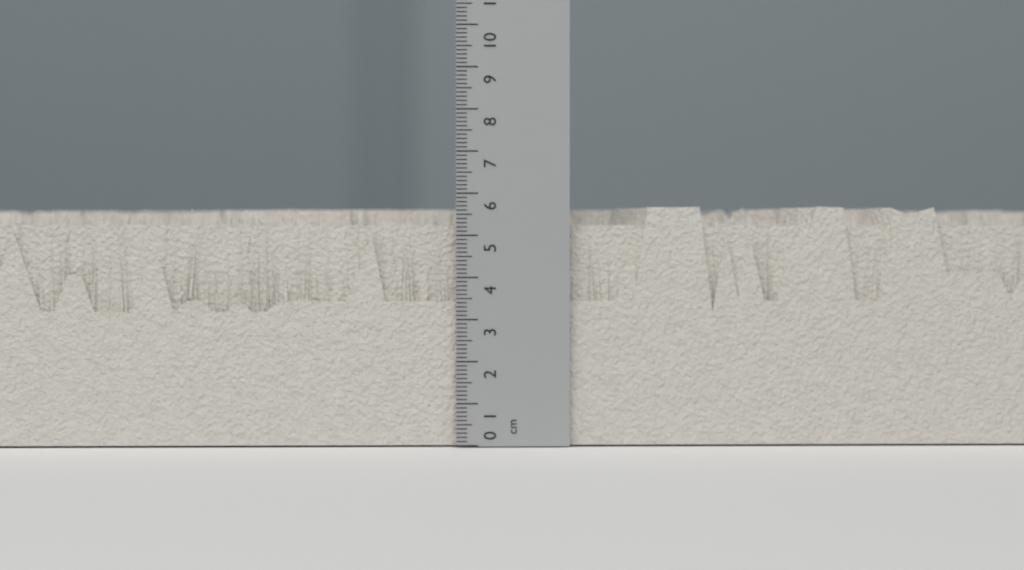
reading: 5.7 cm
